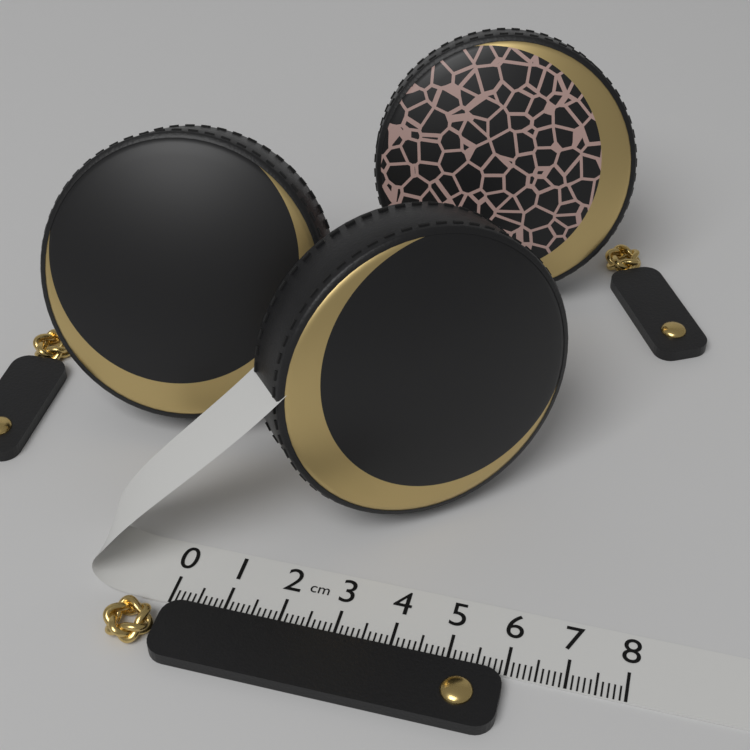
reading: 6.0 cm
